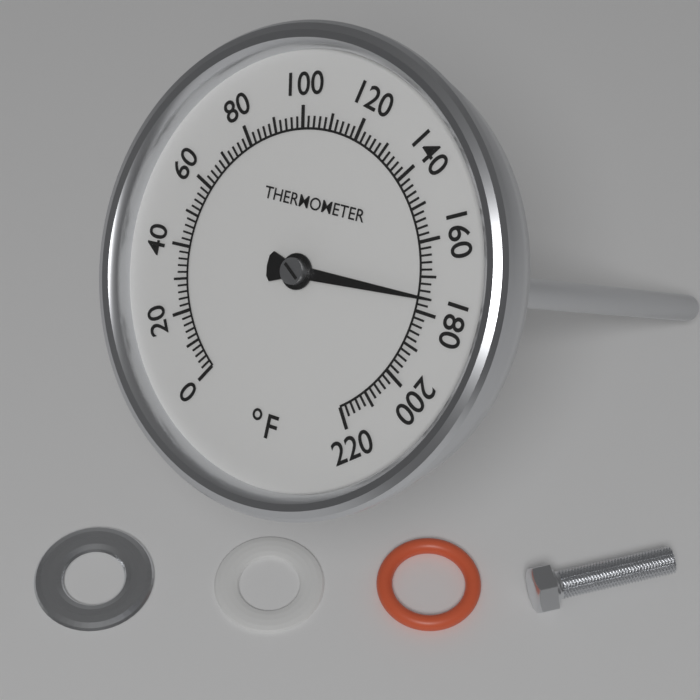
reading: 176 °F
